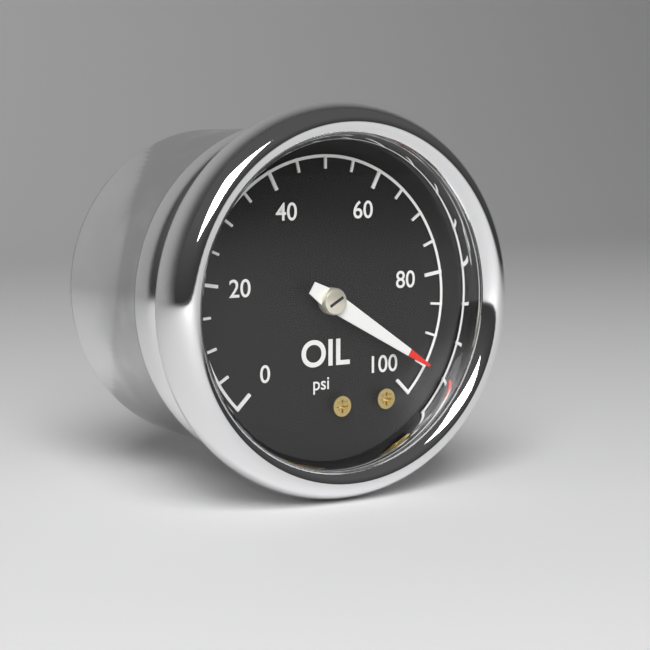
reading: 95 psi
